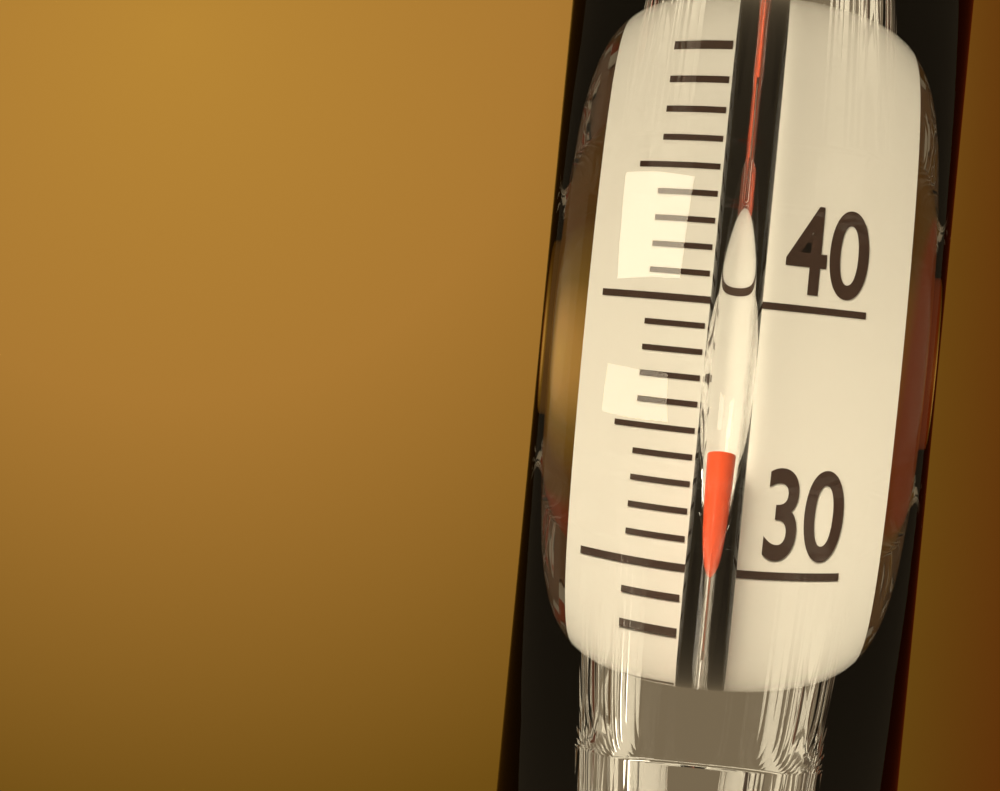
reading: 34 °C
